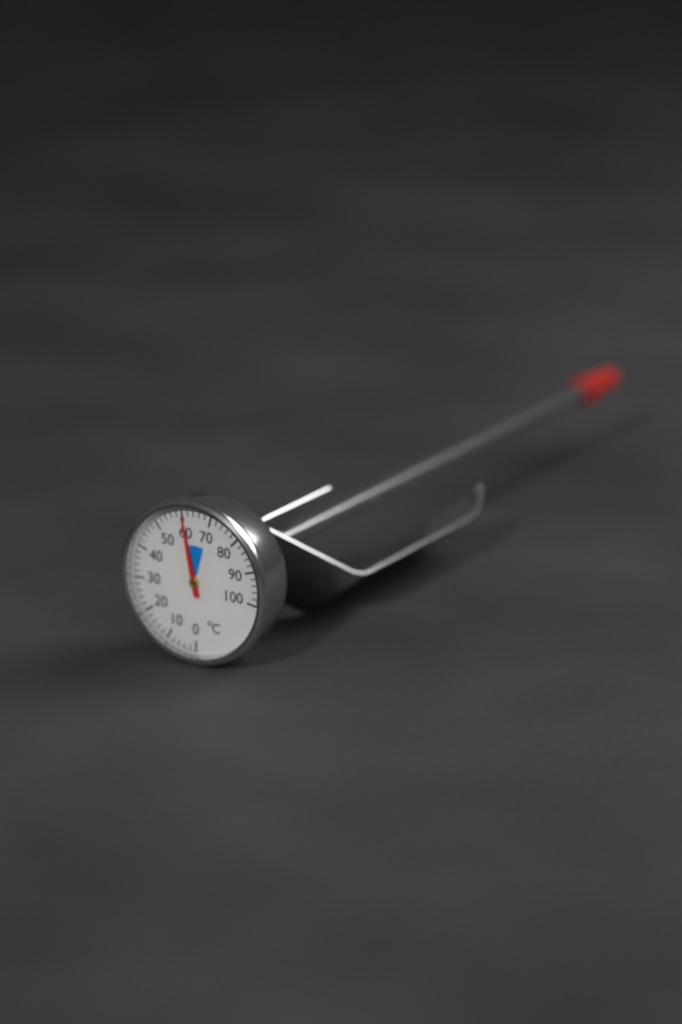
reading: 60 °C
